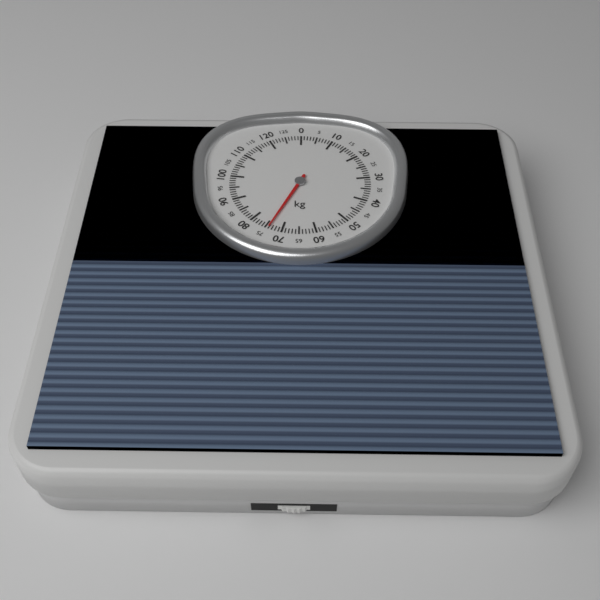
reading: 74 kg
